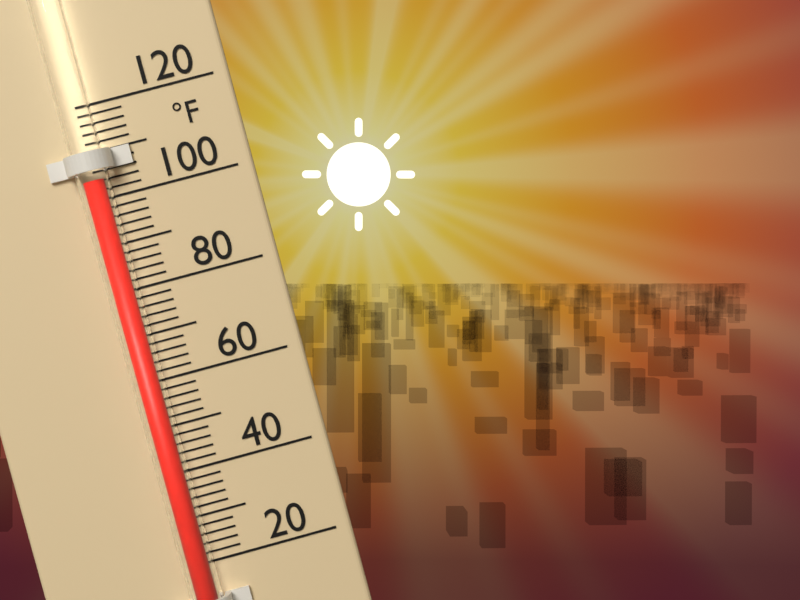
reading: 104 °F
